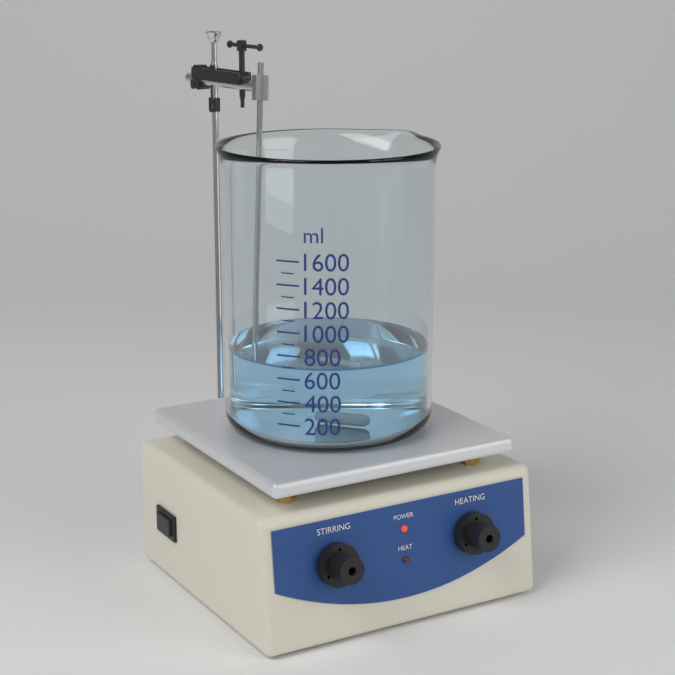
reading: 700 ml
